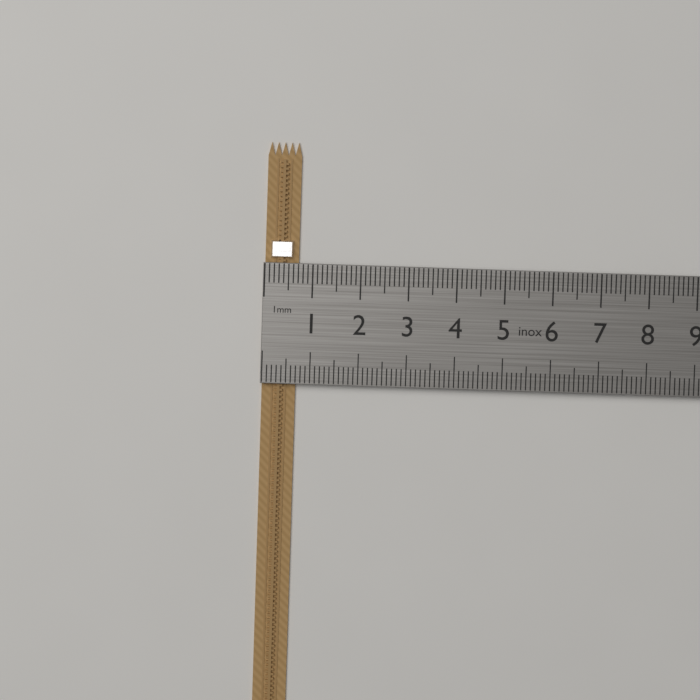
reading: 0.7 cm
